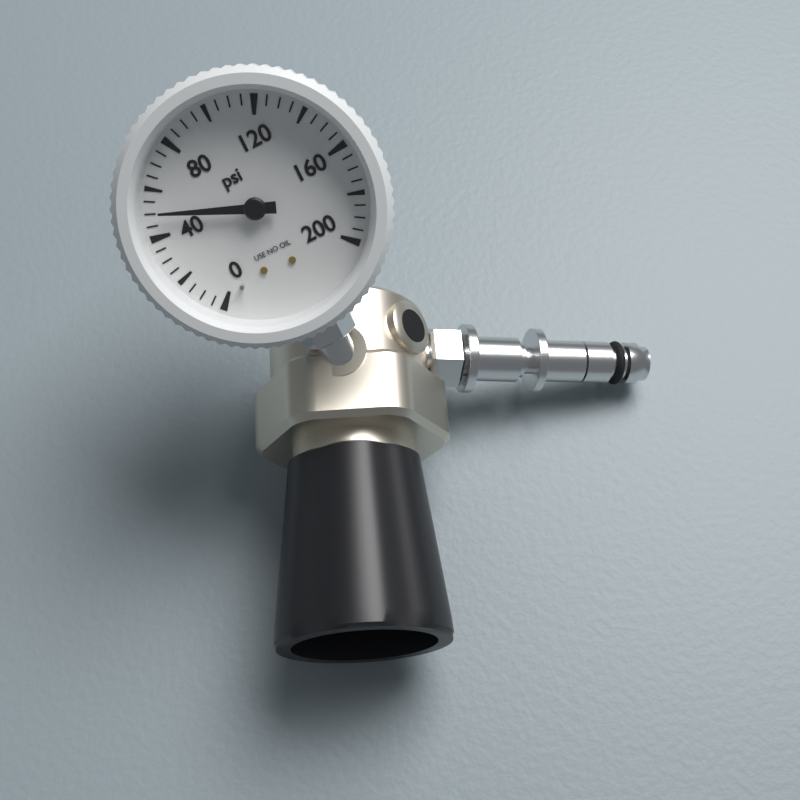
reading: 50 psi
